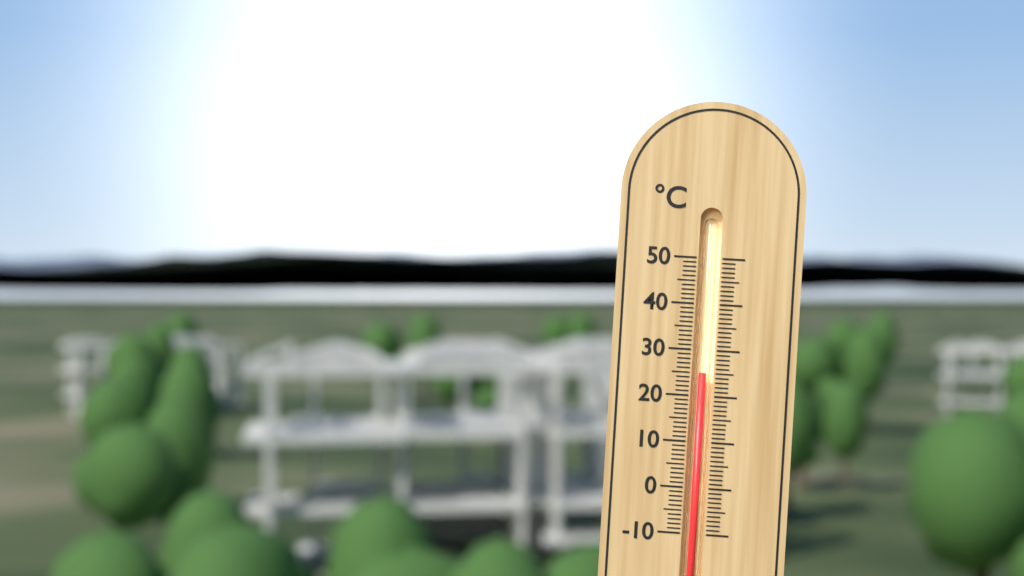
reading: 25 °C
